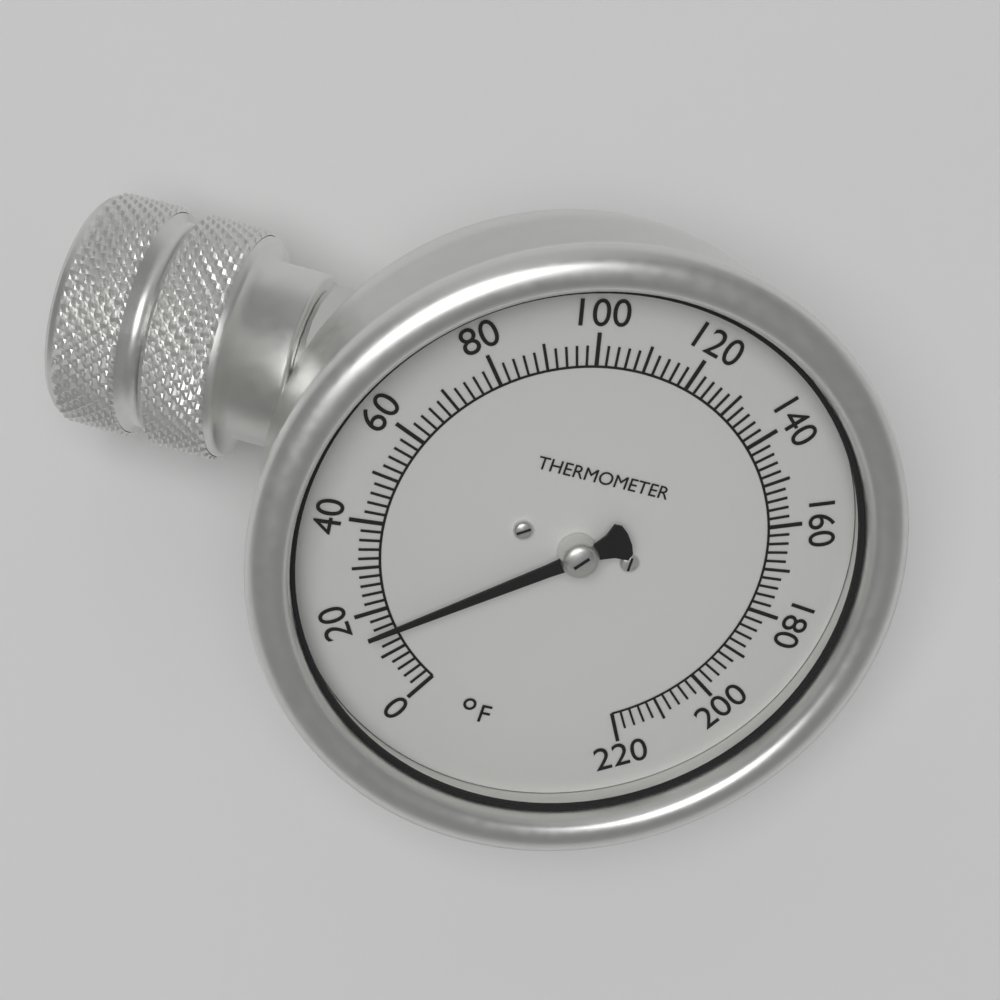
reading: 16 °F
